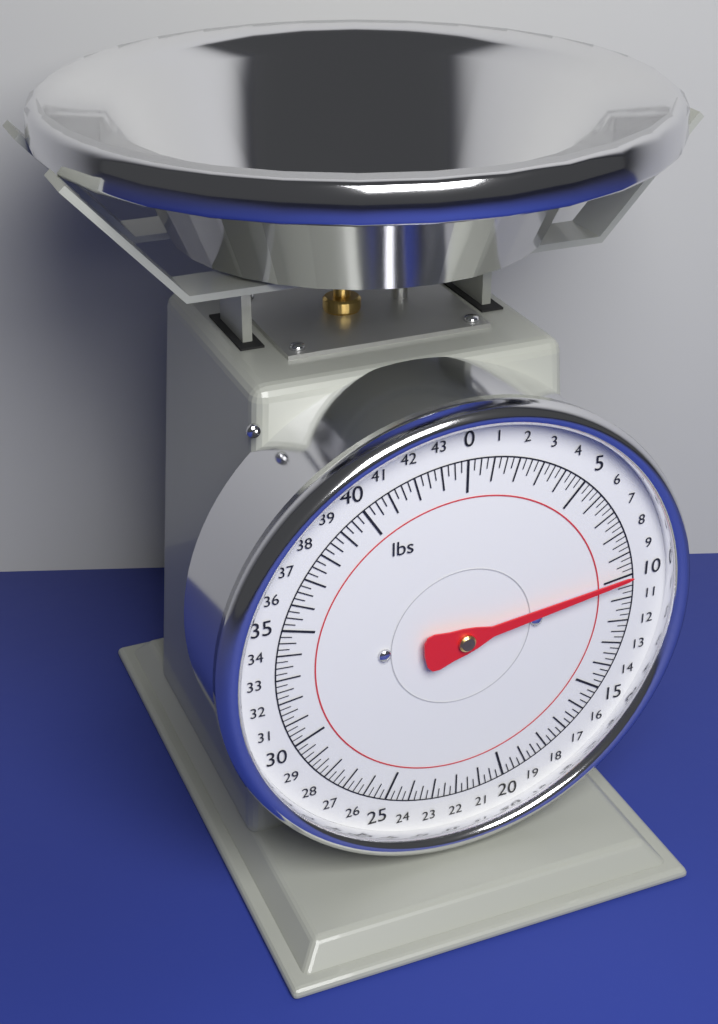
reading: 10.00 lbs
